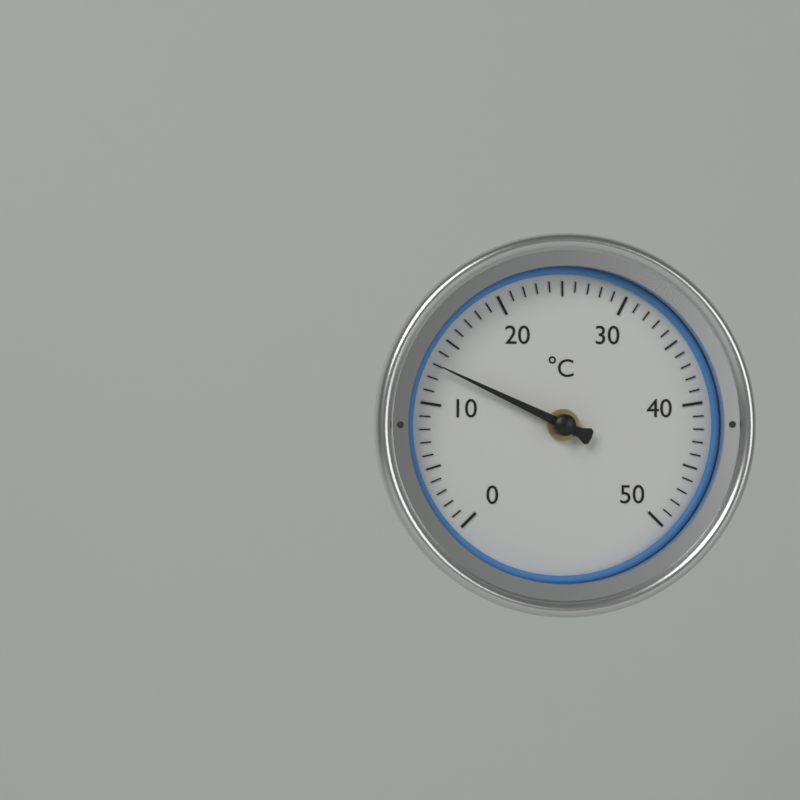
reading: 13 °C
